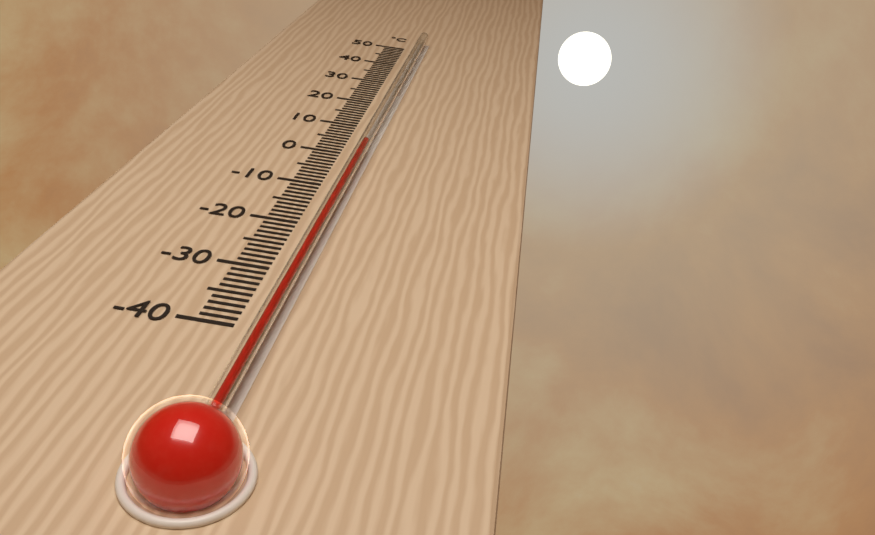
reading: 1 °C
